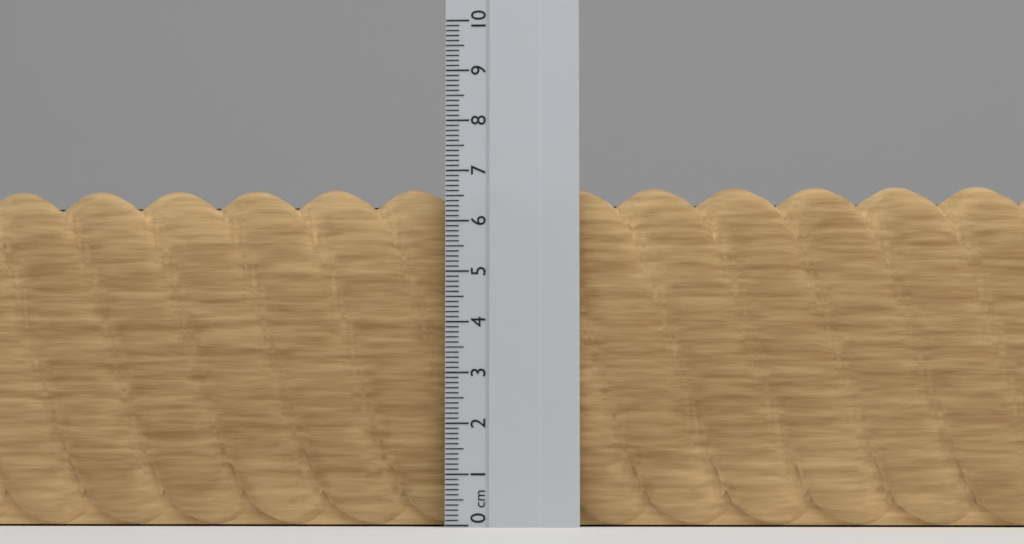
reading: 6.7 cm
